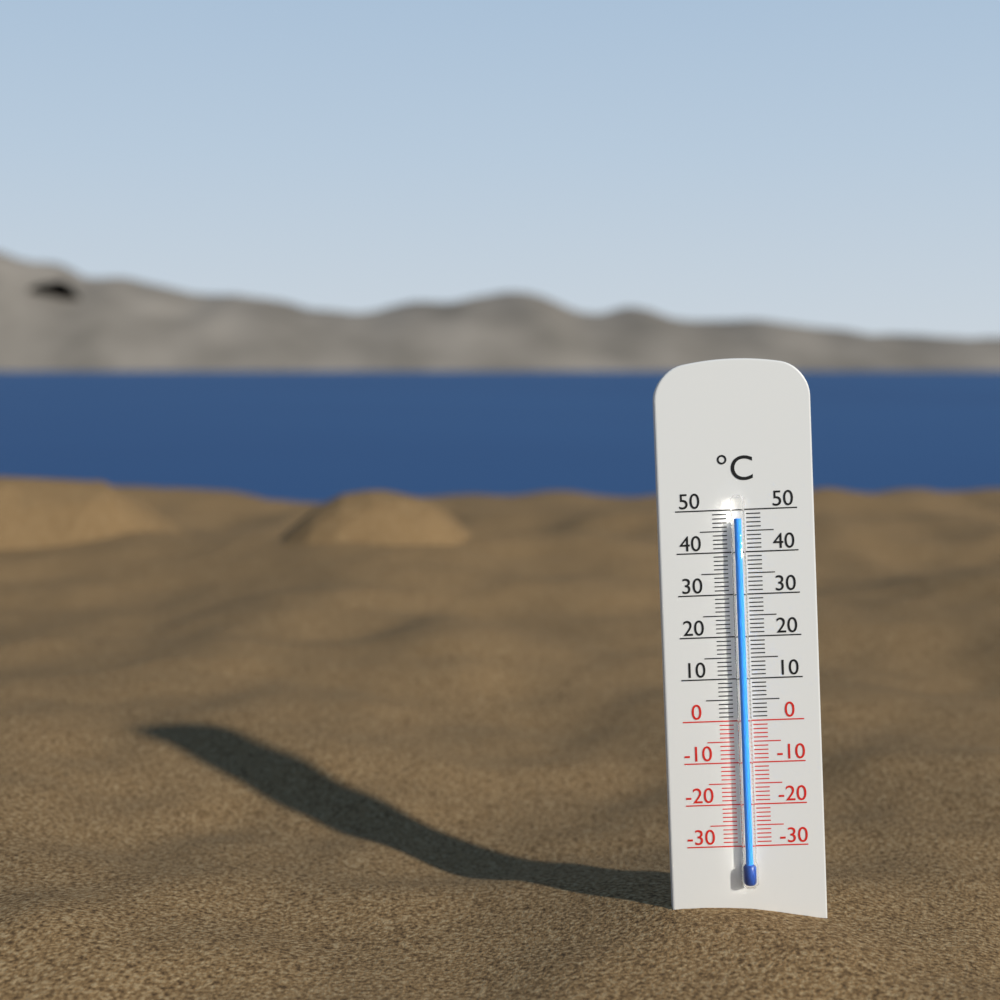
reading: 48 °C
